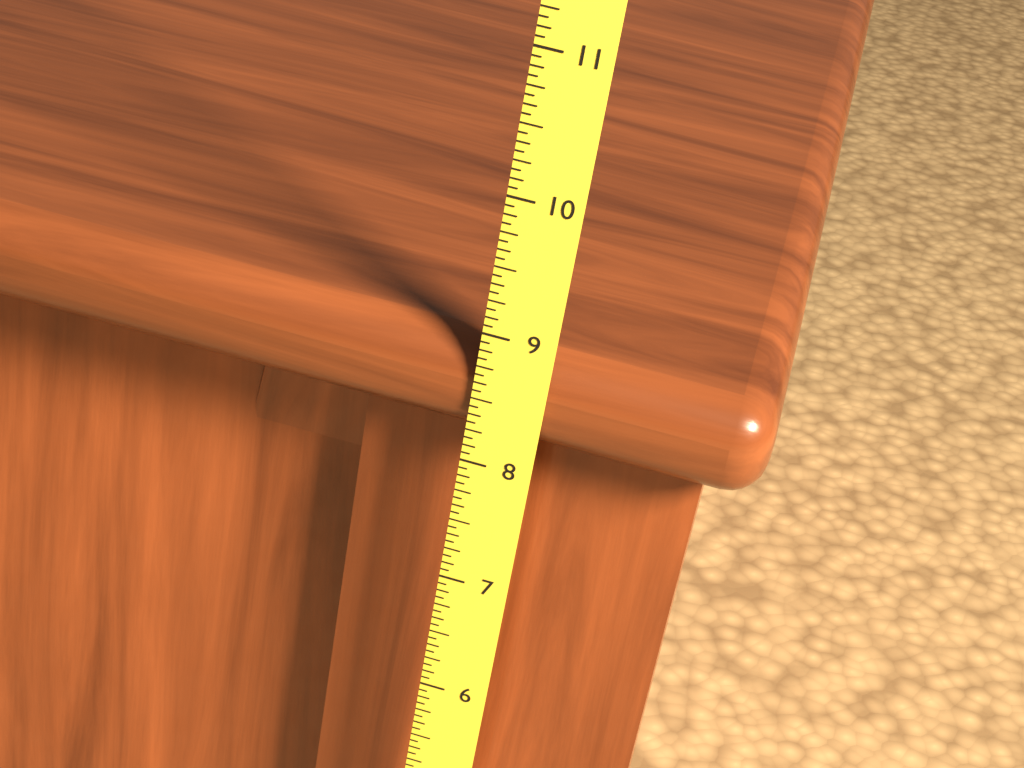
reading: 8.8750 (no unit)
